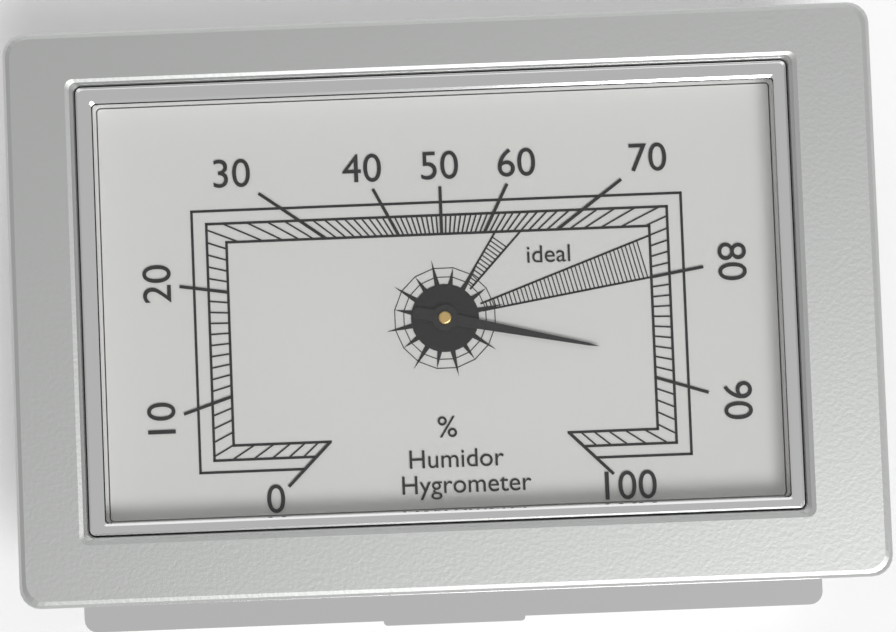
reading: 88 %
